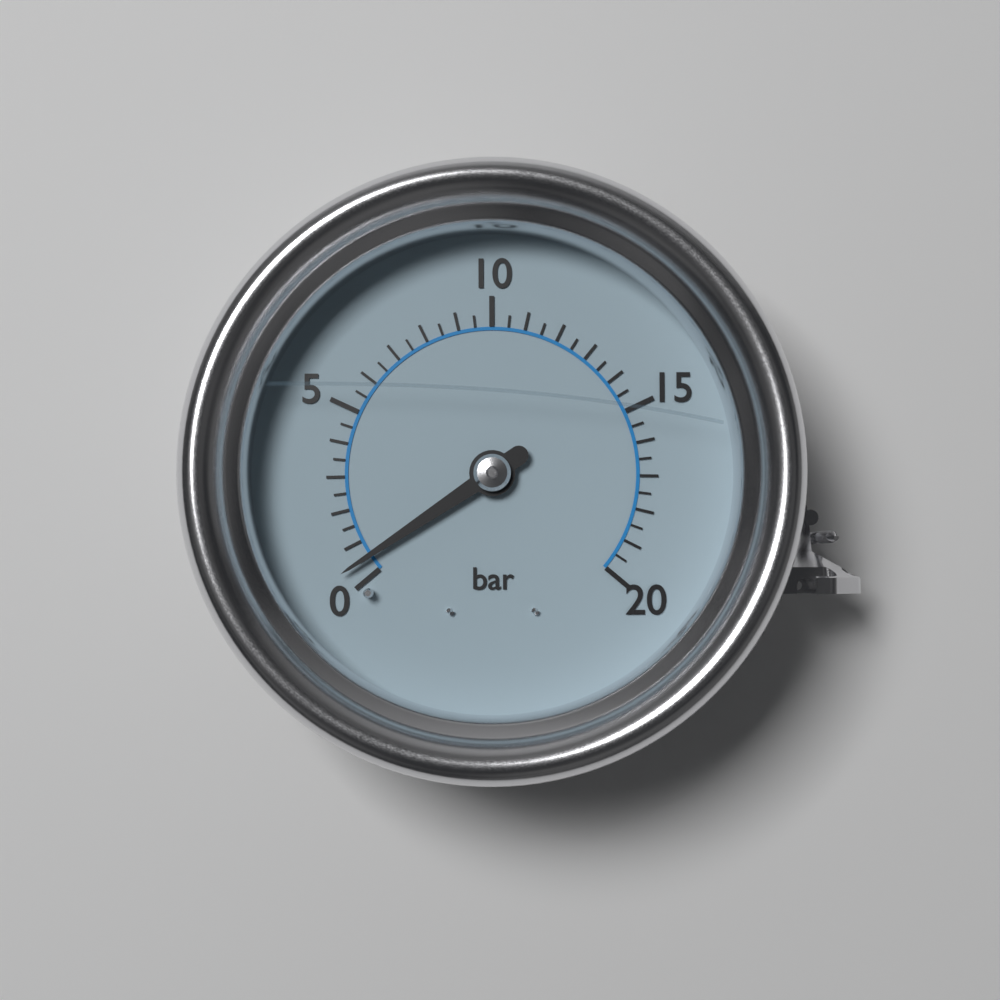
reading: 0.5 bar
